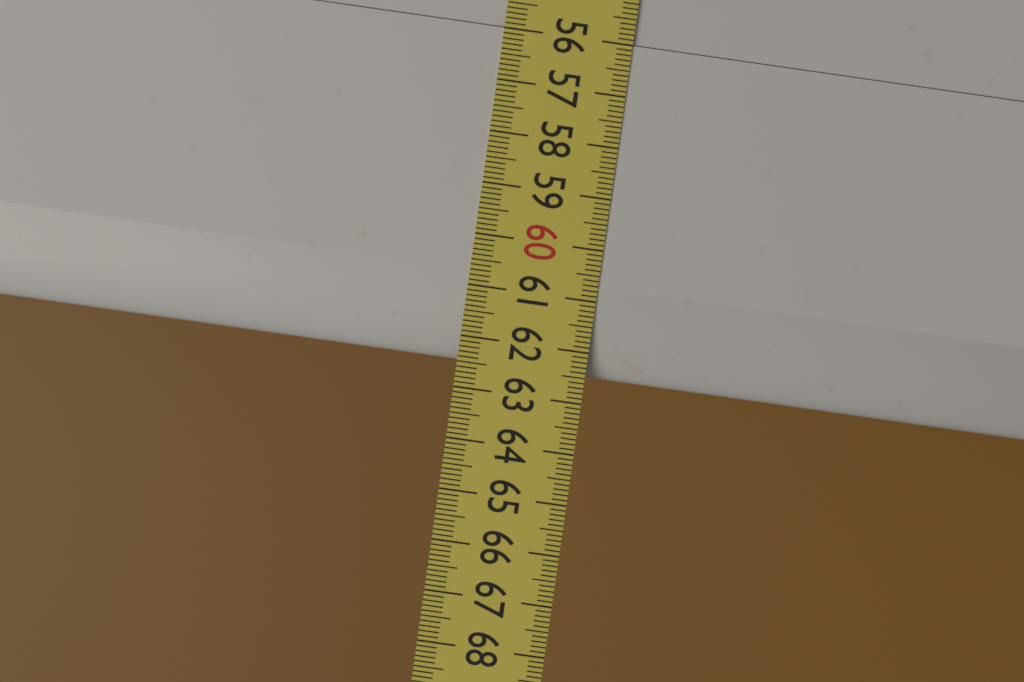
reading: 62.5 (no unit)
